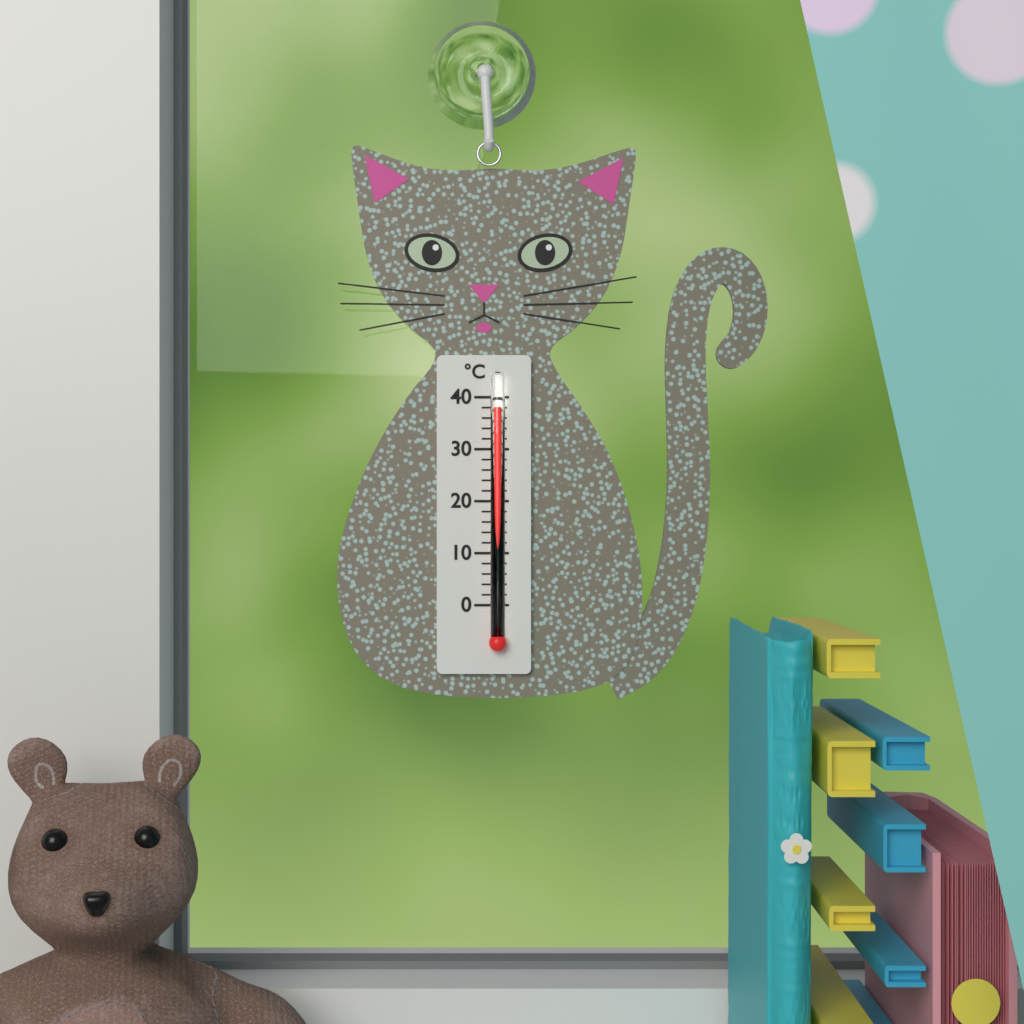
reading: 38 °C
